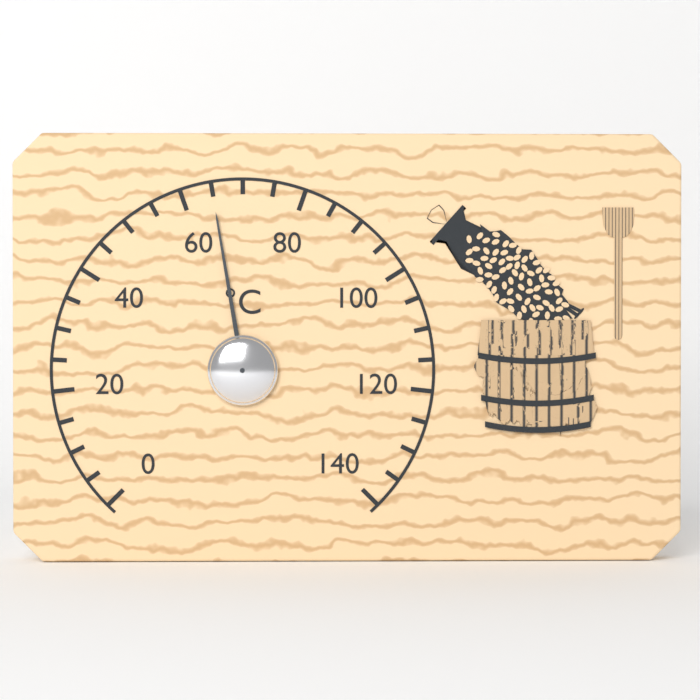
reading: 65 °C
